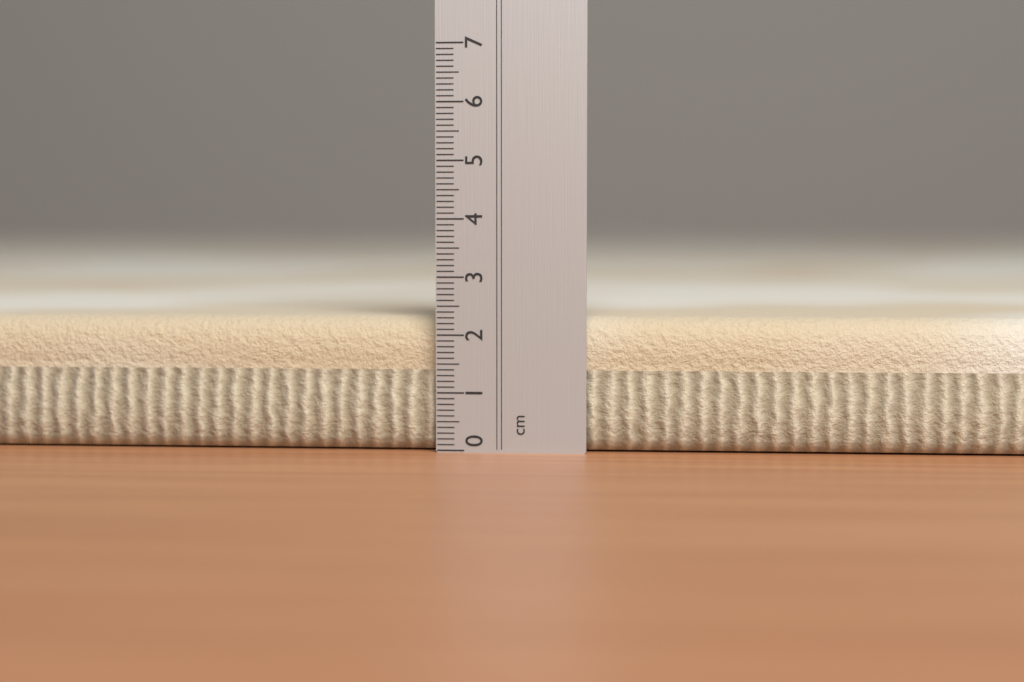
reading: 2.3 cm
